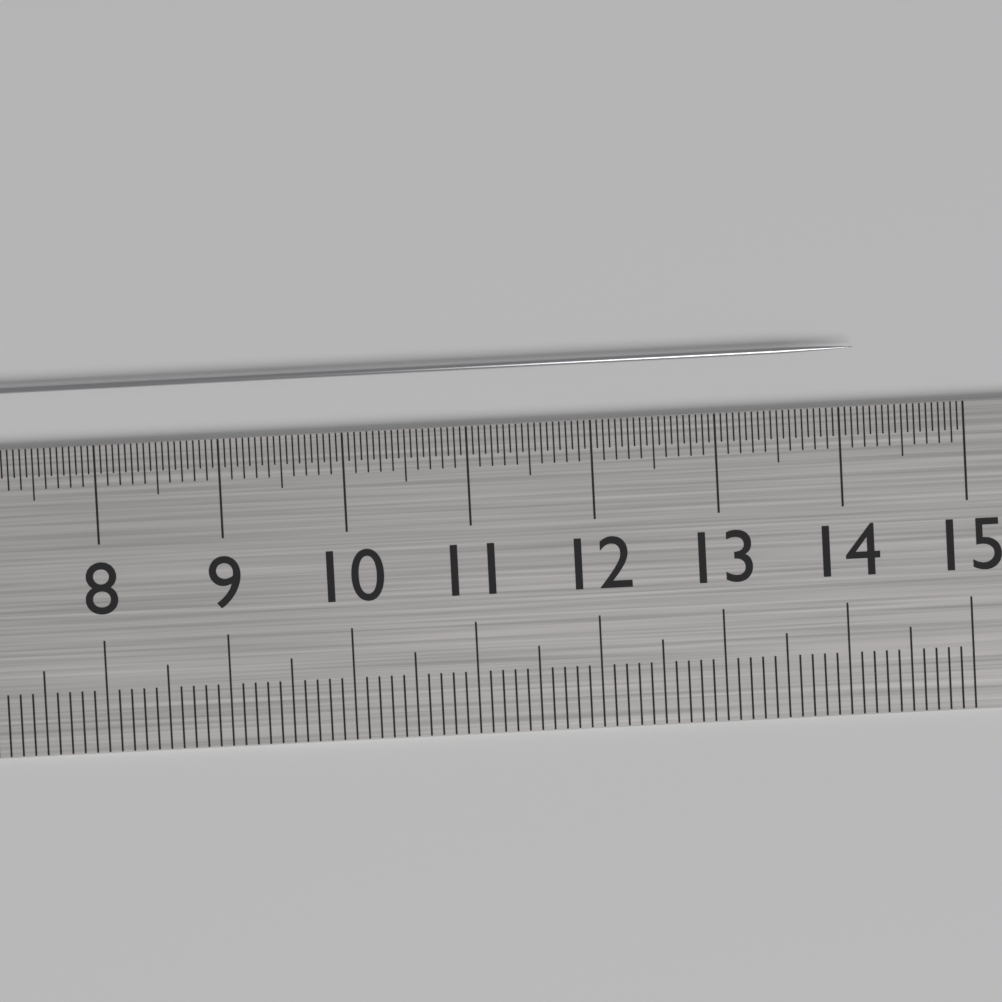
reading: 14.15 cm
